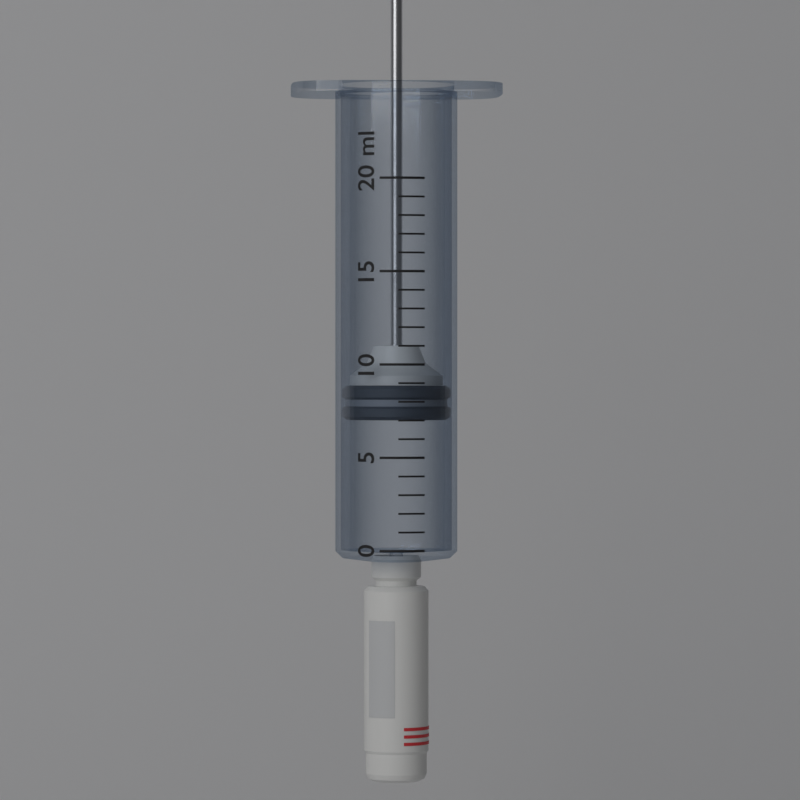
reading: 7 ml
